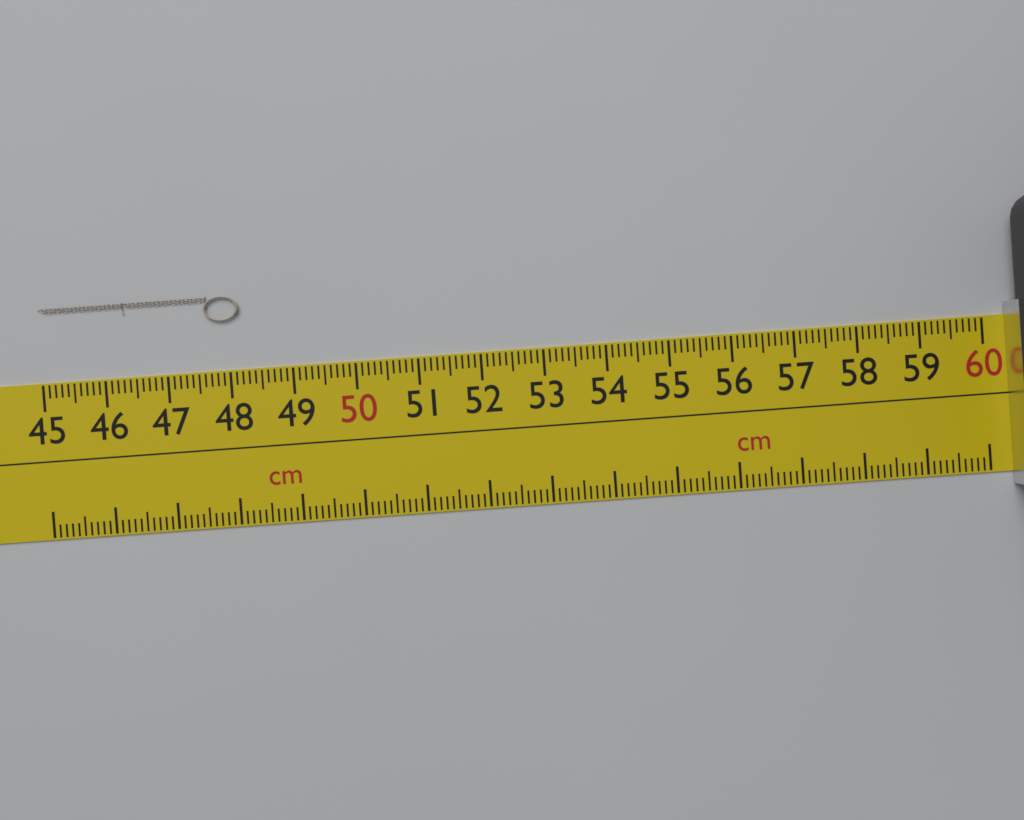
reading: 48.2 cm
